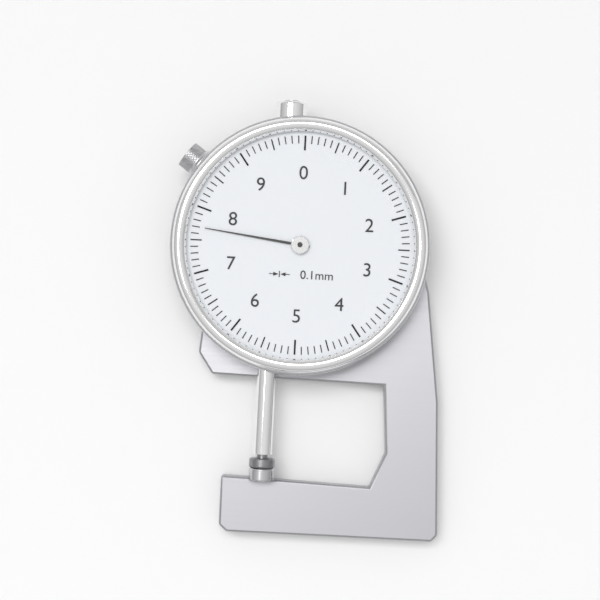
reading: 7.7 mm
